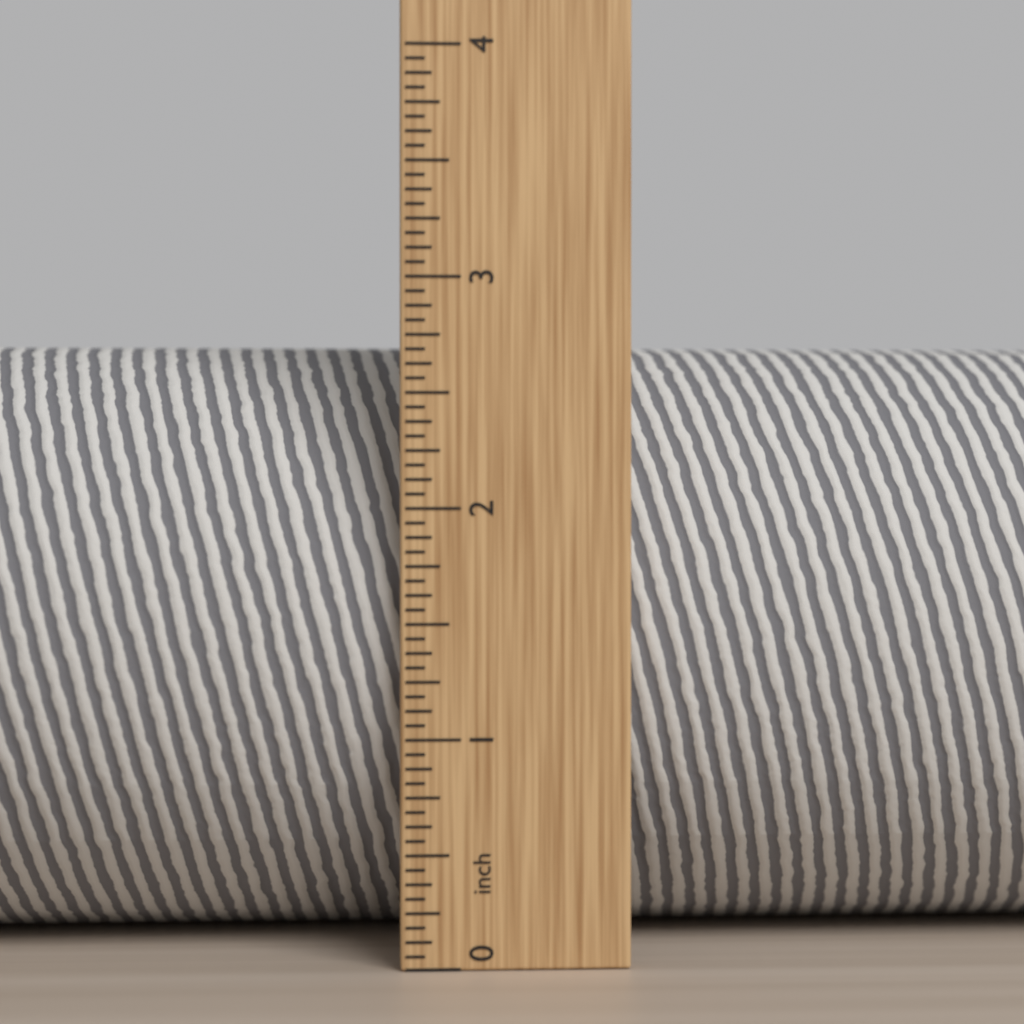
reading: 2.7500 in
